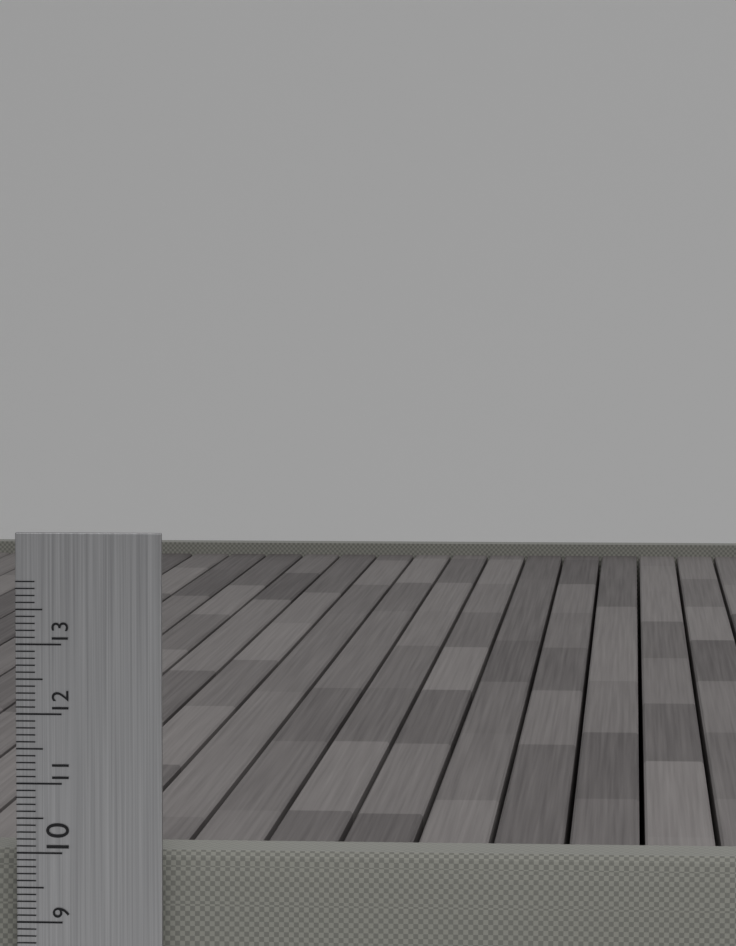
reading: 10.0 cm
